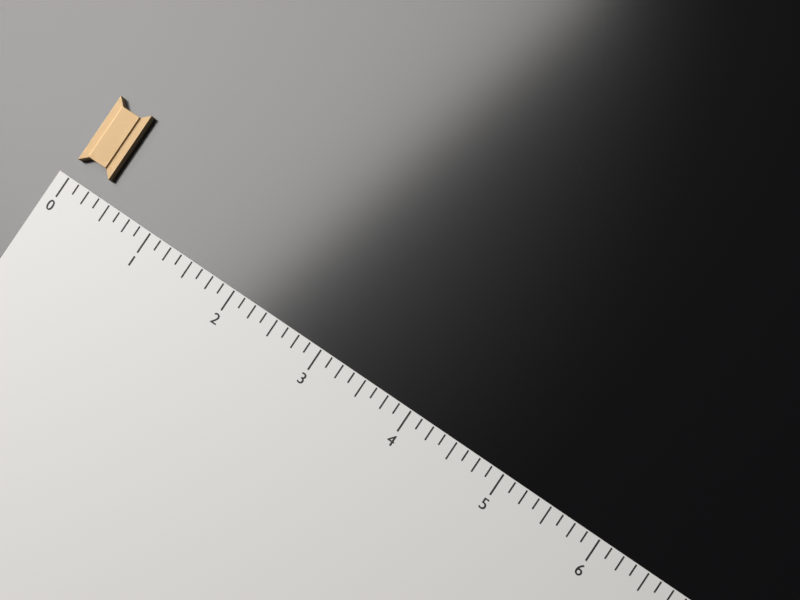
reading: 0.375 (no unit)
